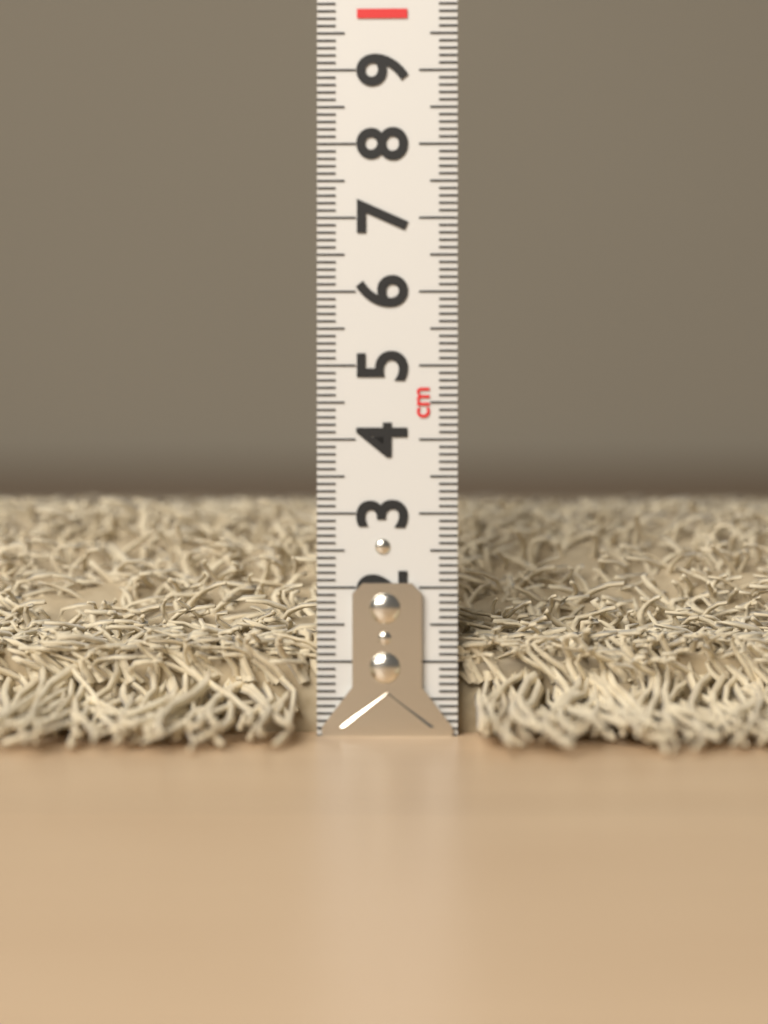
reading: 3.4 cm
